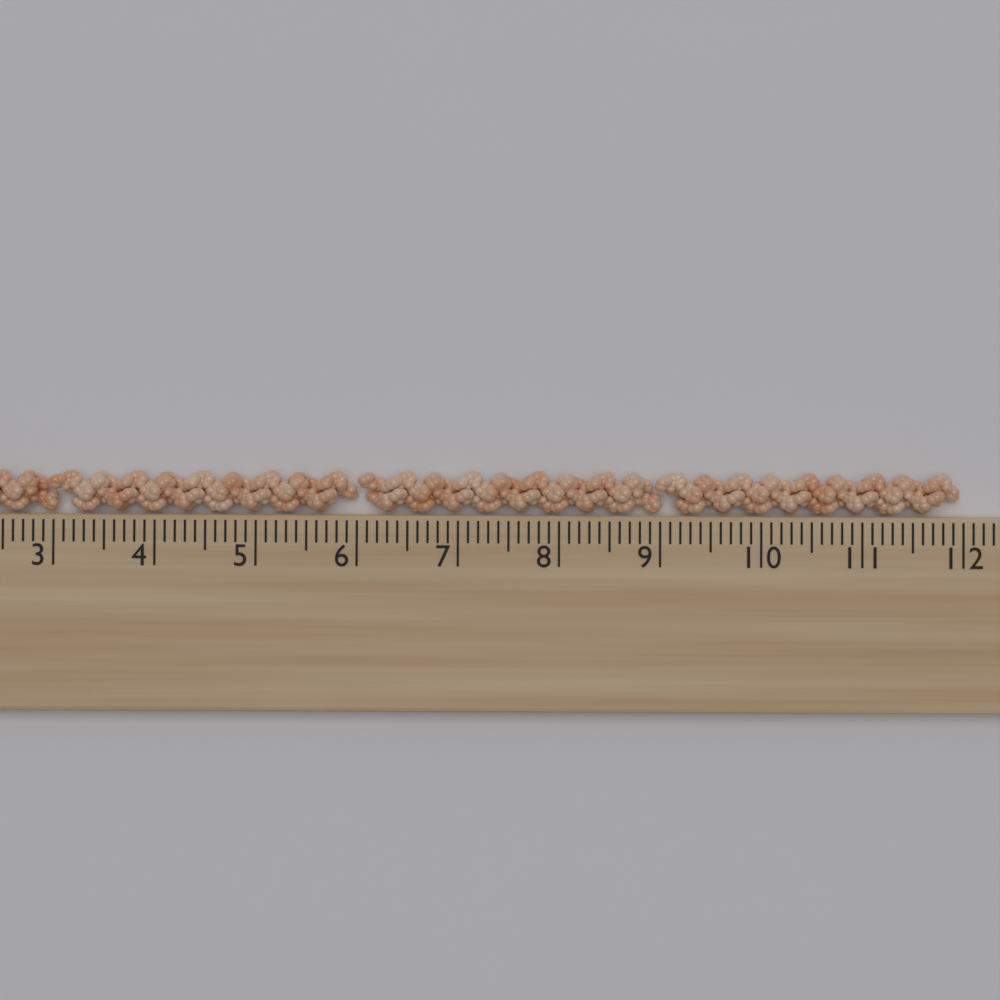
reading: 12.0 cm
